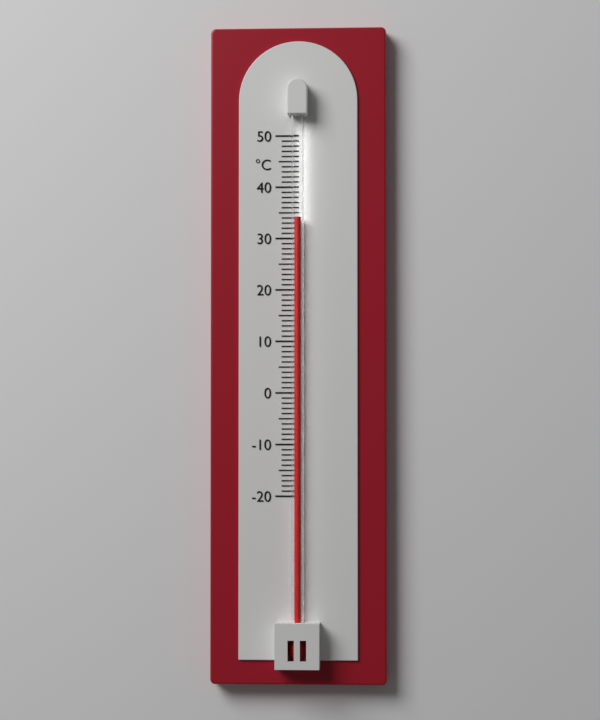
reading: 34 °C
